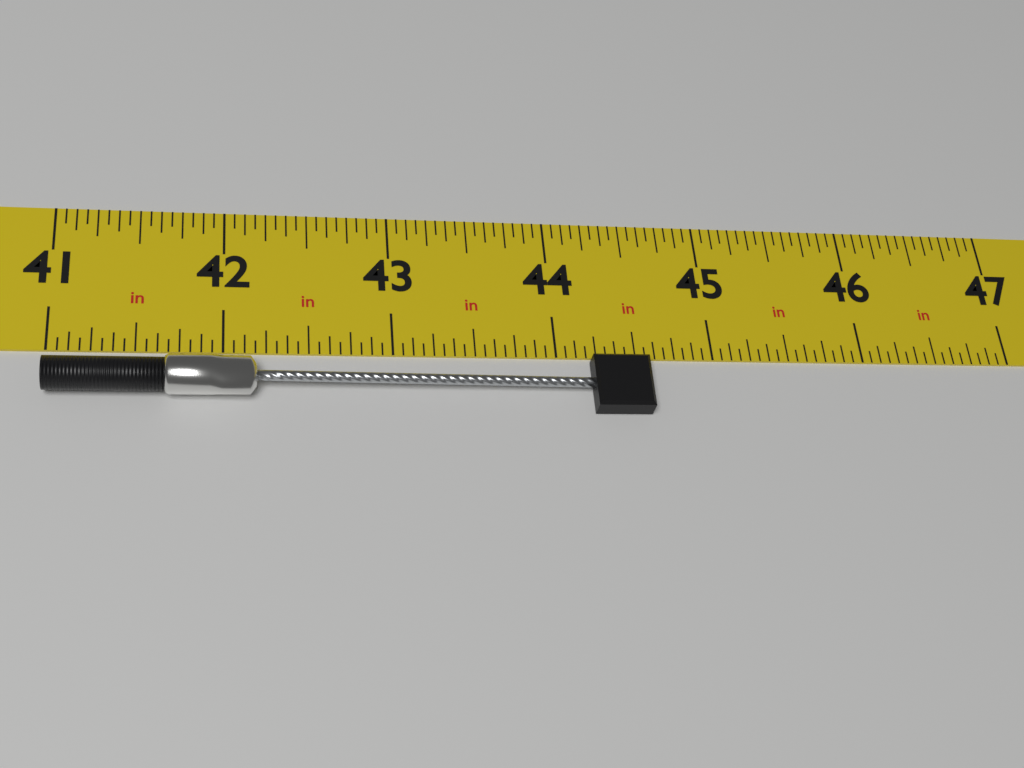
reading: 44.5625 in
